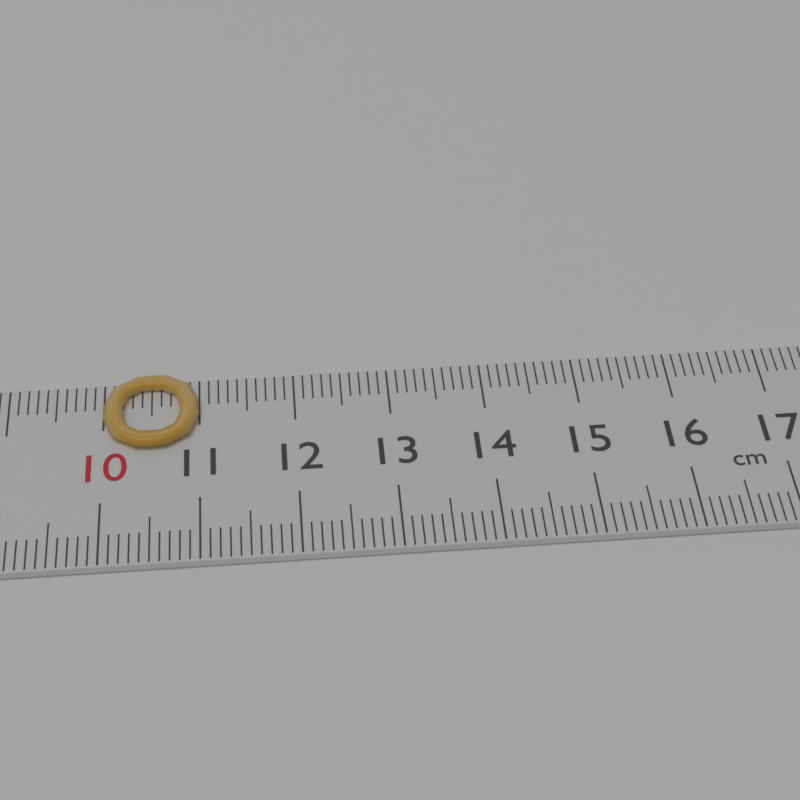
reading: 11.0 cm
